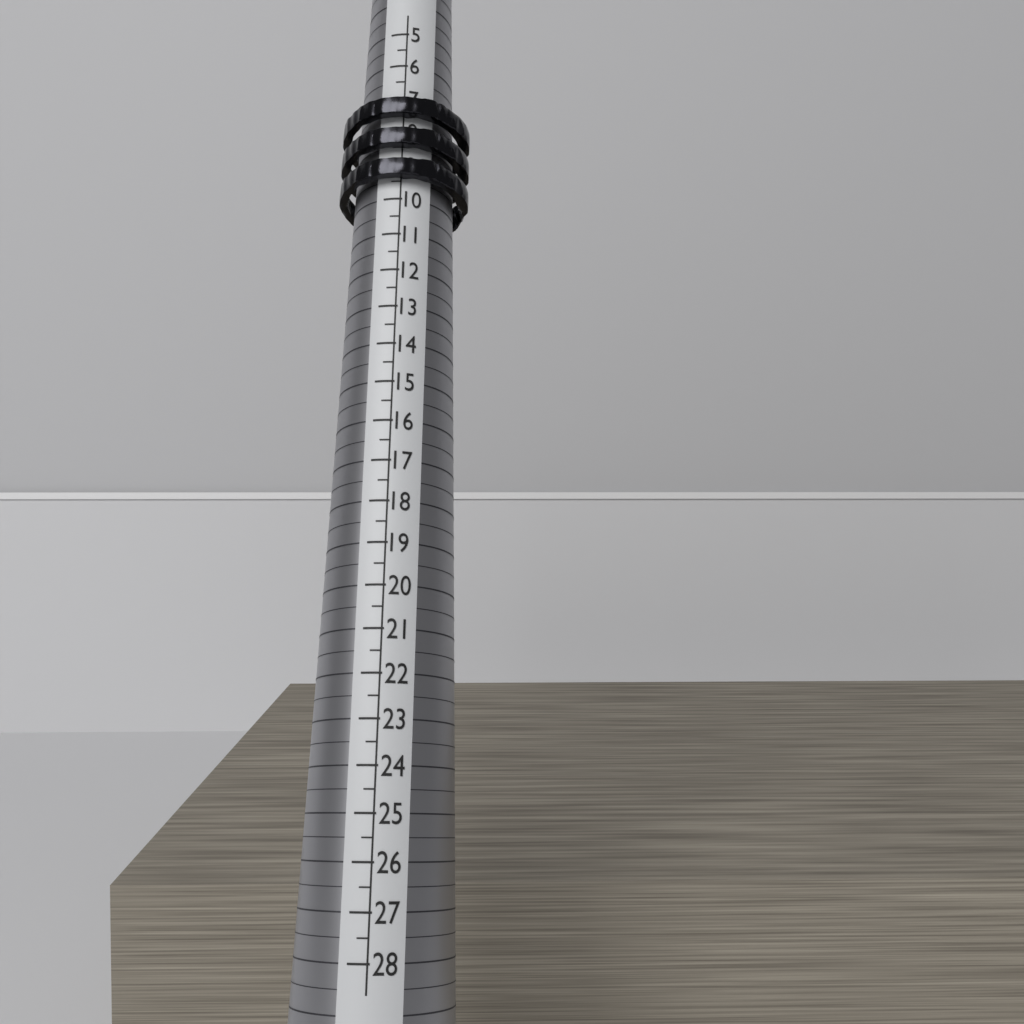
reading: 9.5 (no unit)
